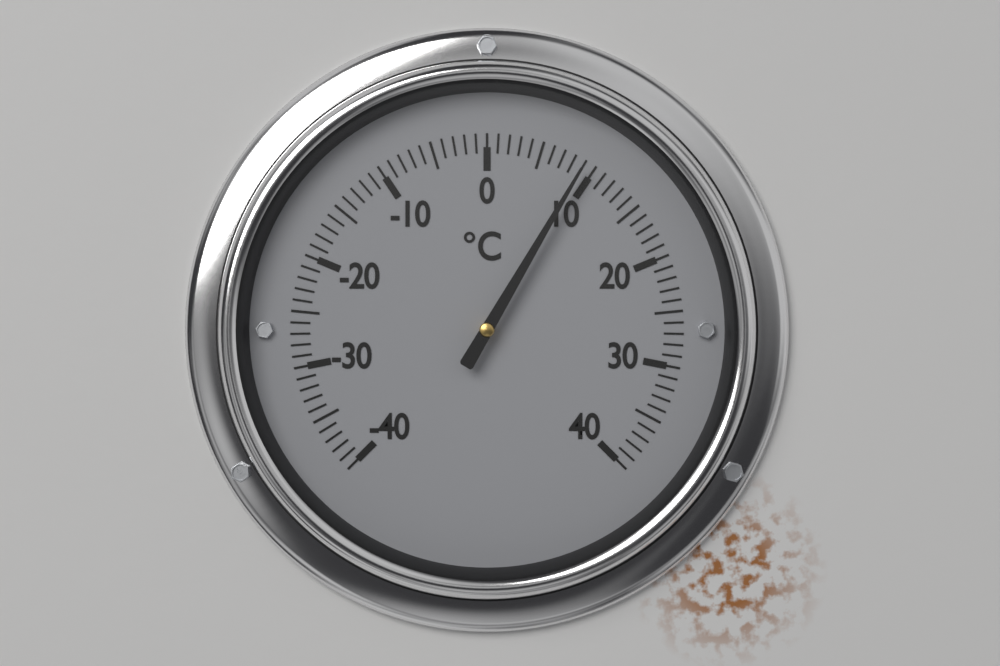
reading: 9 °C
